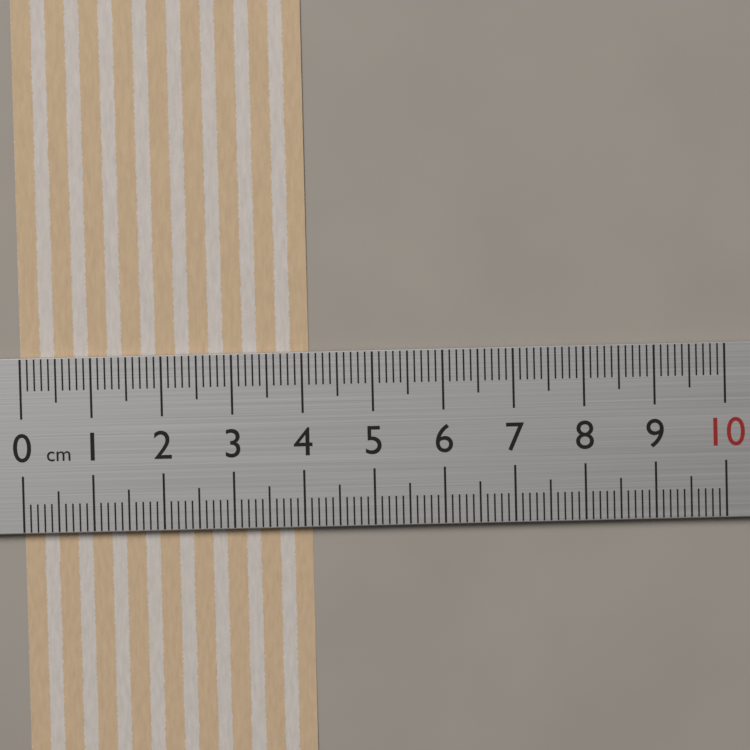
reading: 4.1 cm
